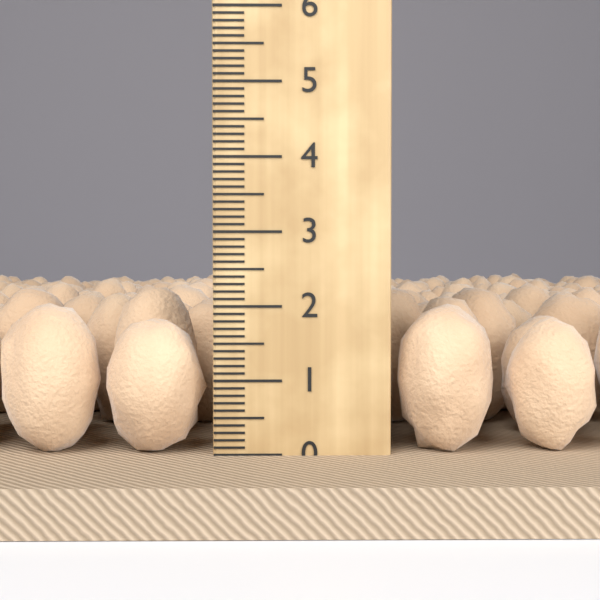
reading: 2.3 cm
